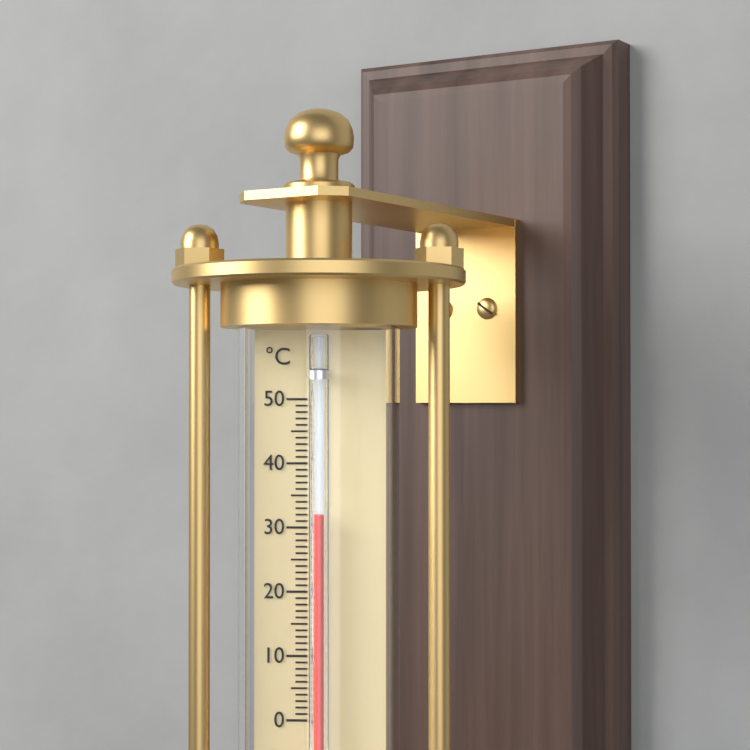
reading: 32 °C
